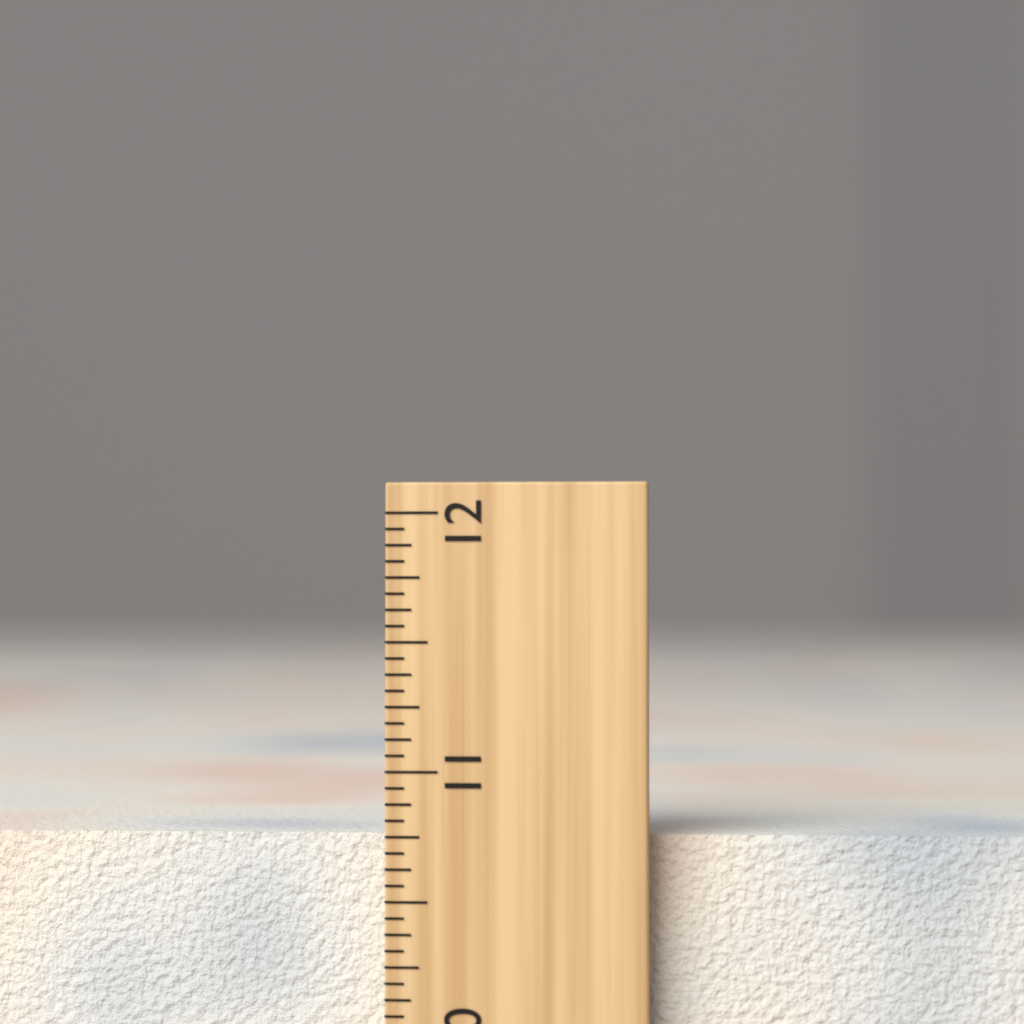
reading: 10.7500 inch
